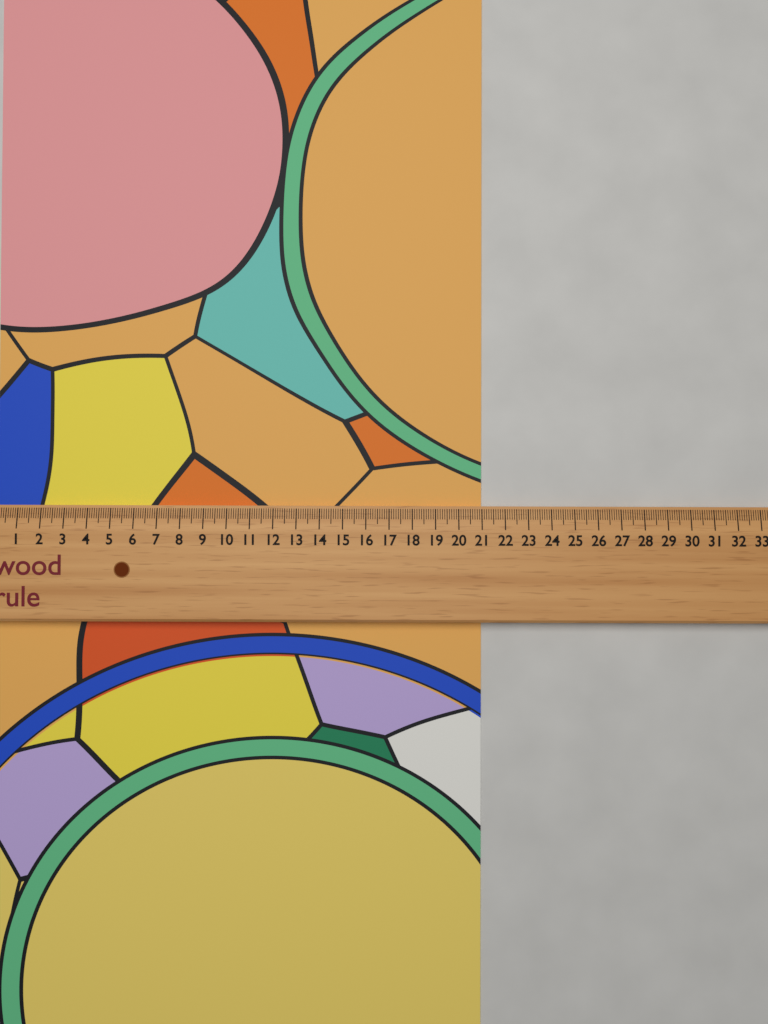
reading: 21.0 (no unit)
